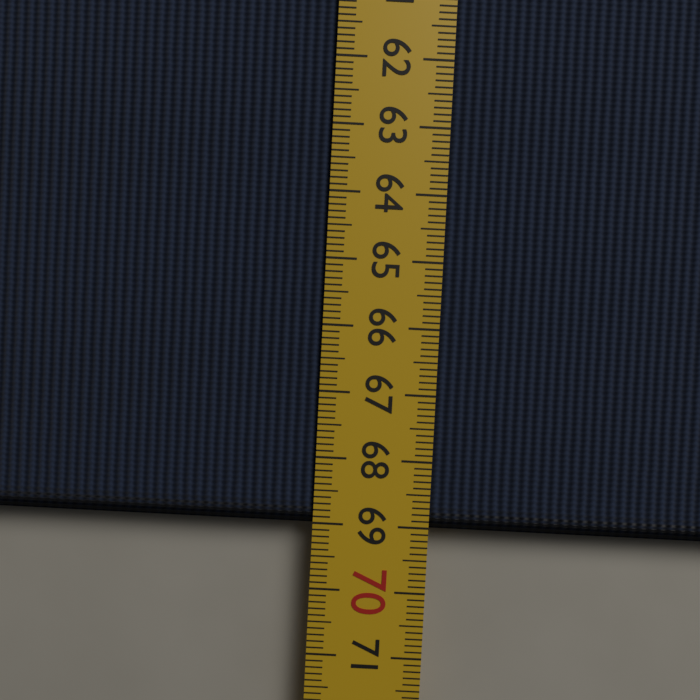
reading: 69.0 cm
